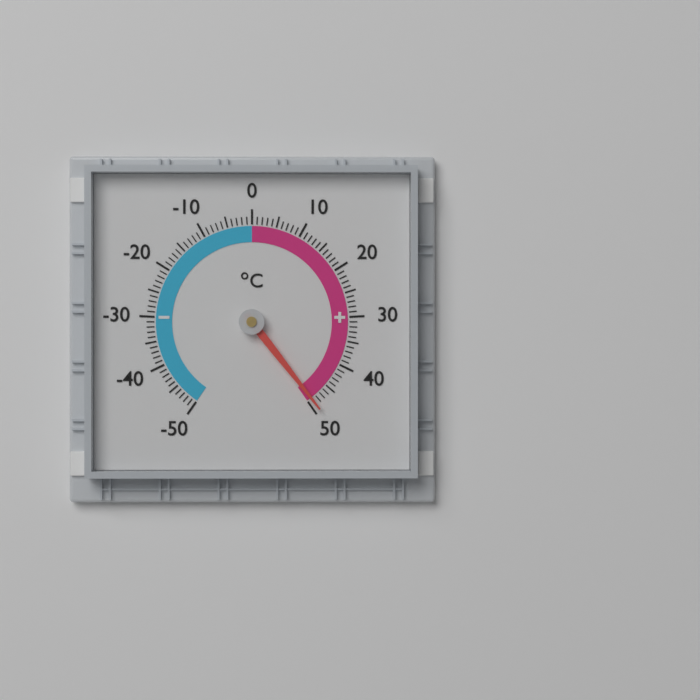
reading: 49 °C
